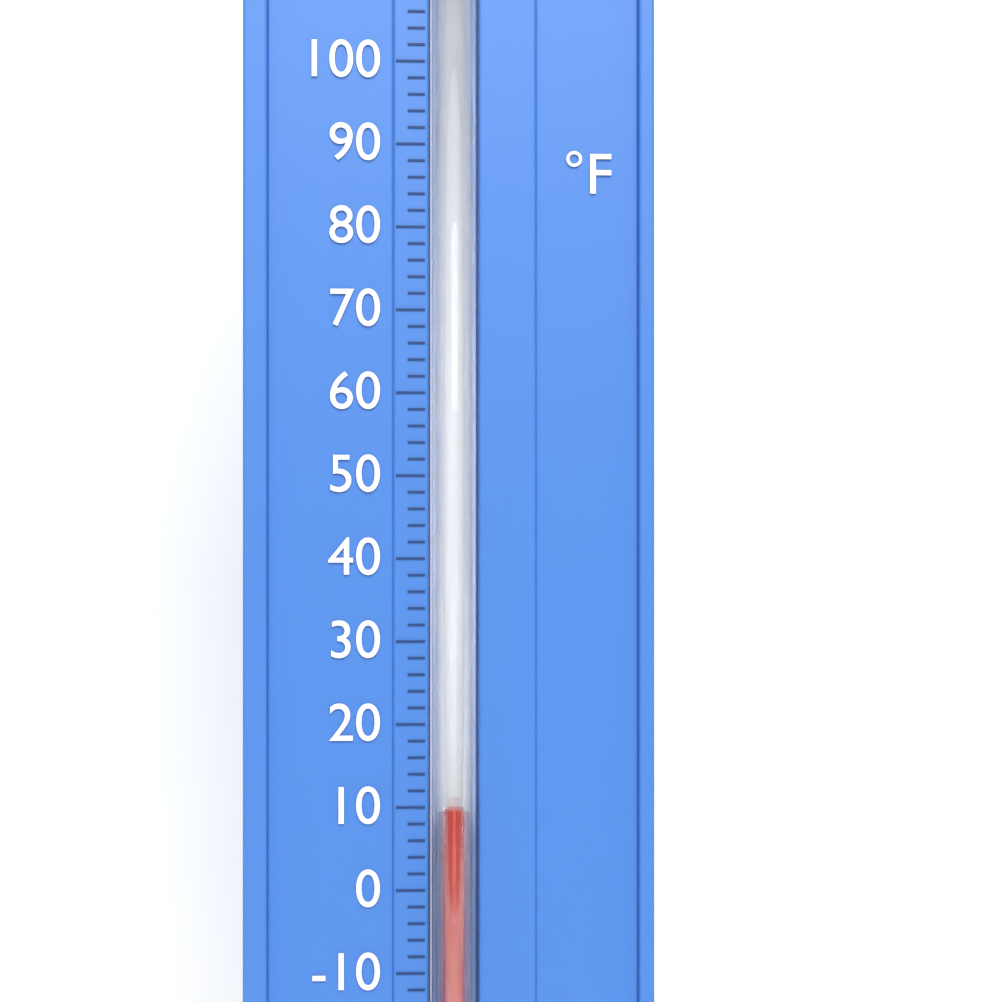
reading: 10 °F
